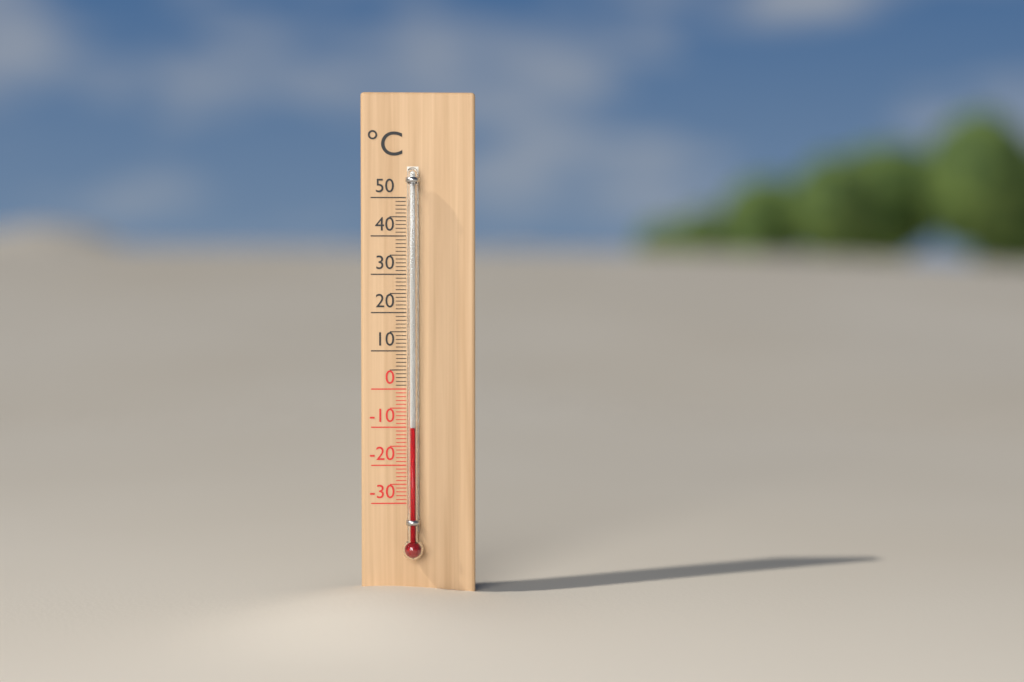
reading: -10 °C
